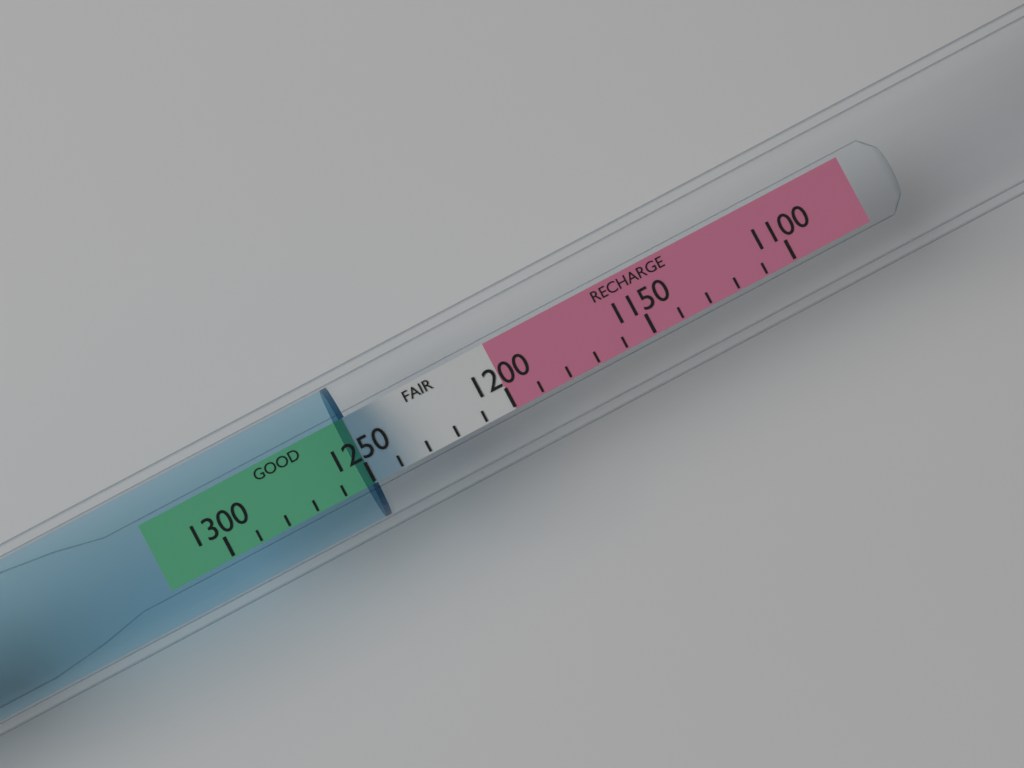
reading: 1250 (no unit)
